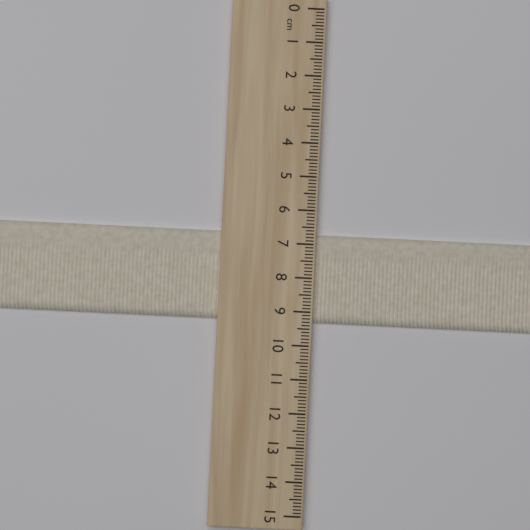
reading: 9.3 cm
